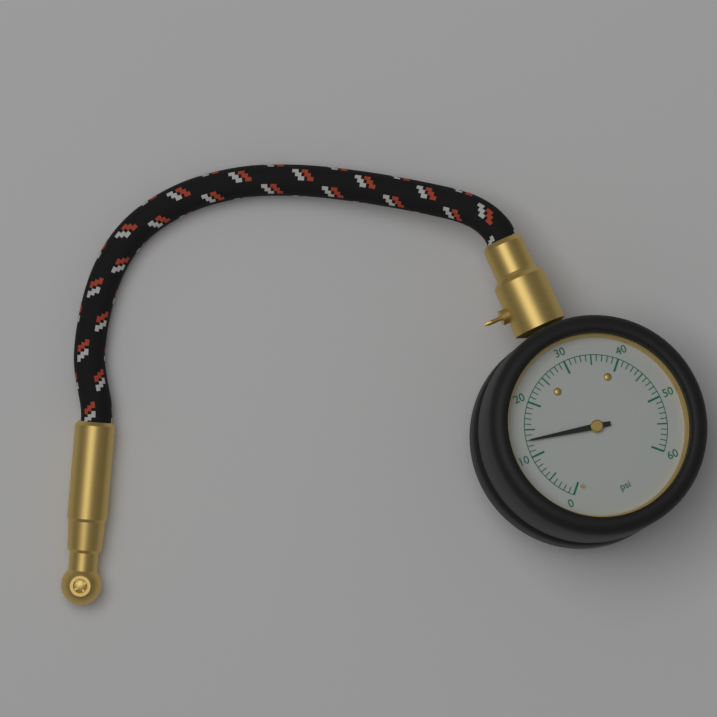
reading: 13 psi
